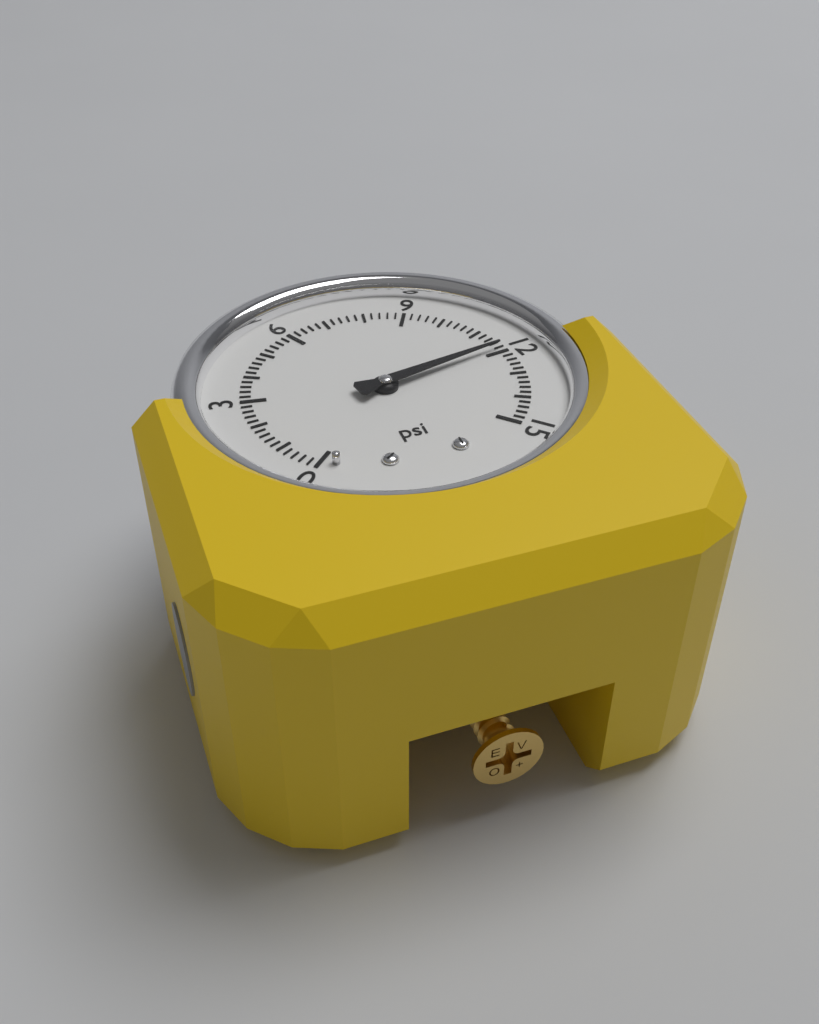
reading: 11.8 psi
